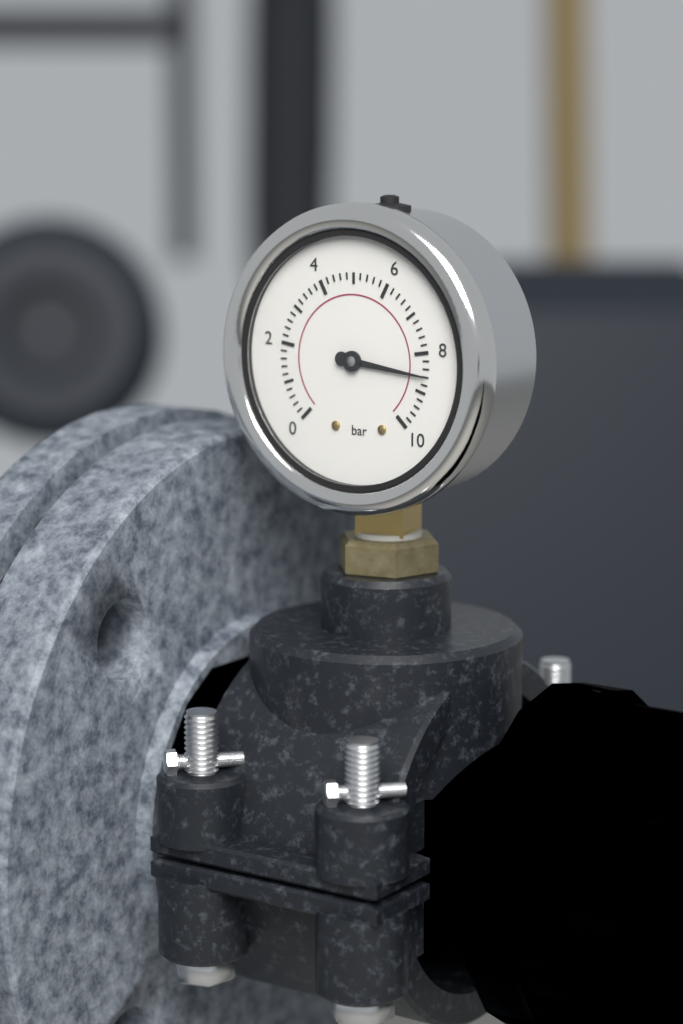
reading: 8.6 bar
